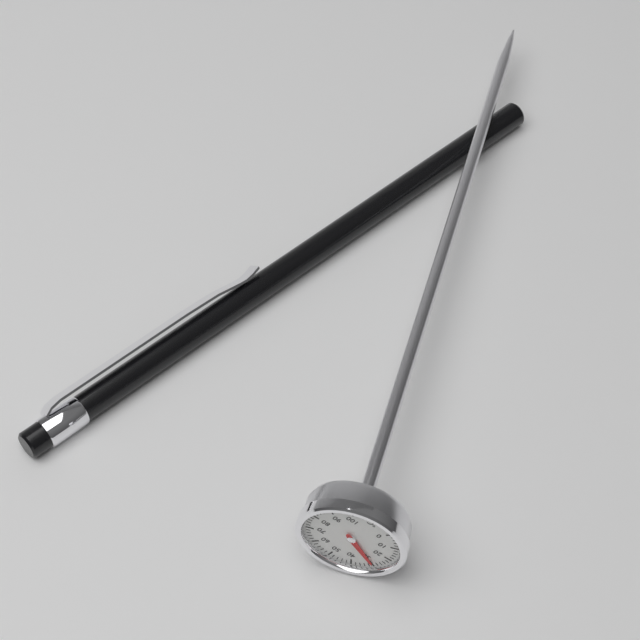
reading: 30 °C
